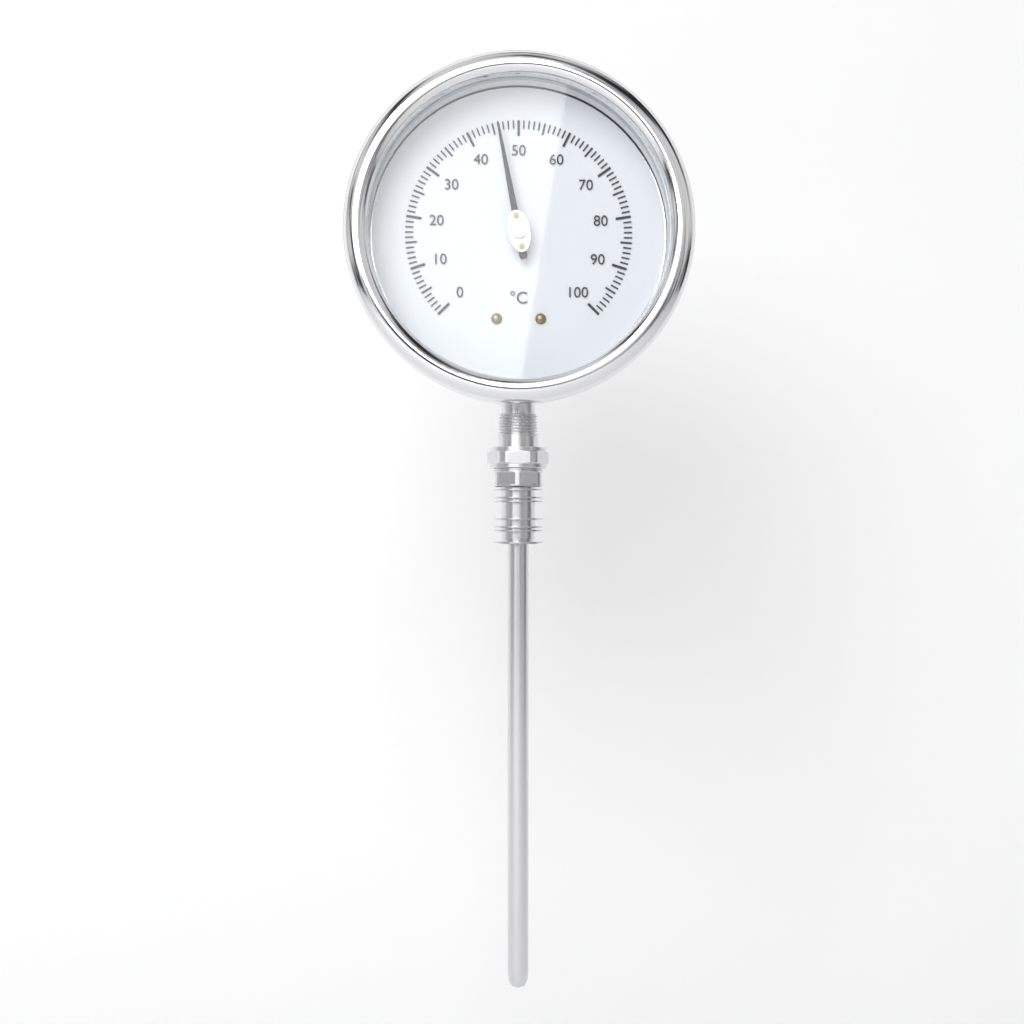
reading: 46 °C
